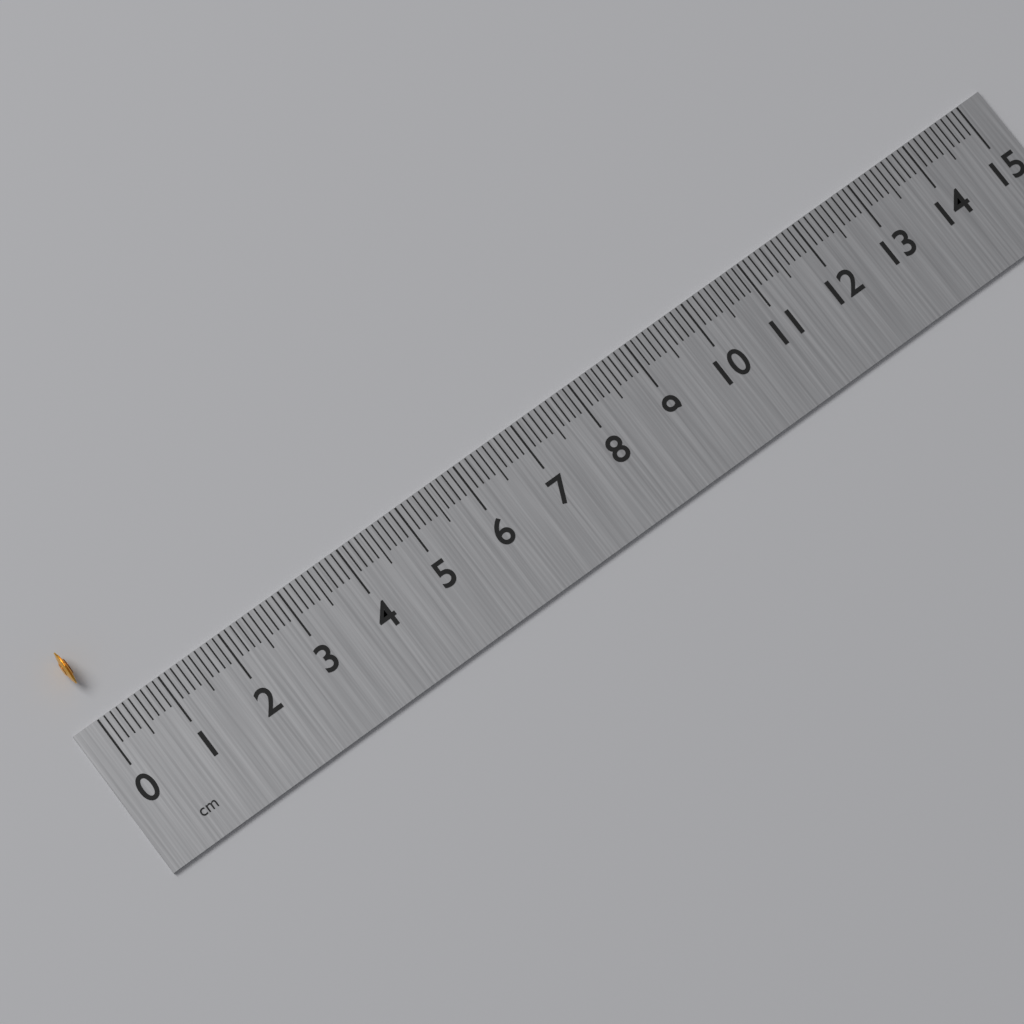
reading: 0.1 cm
